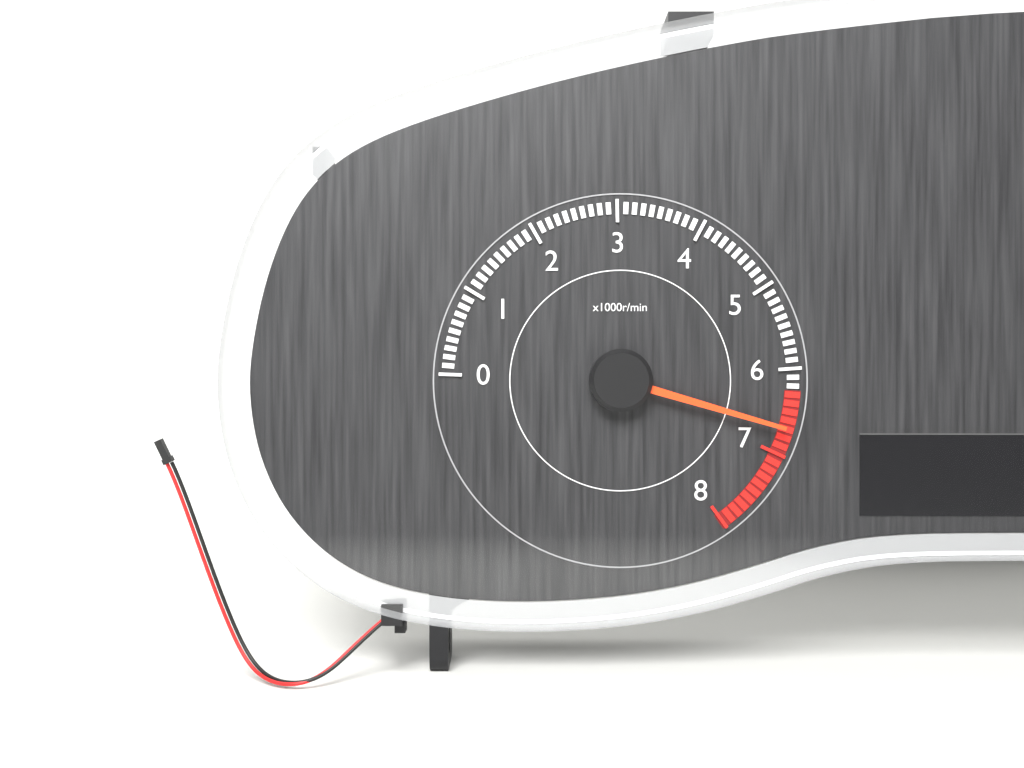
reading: 6700 r/min
